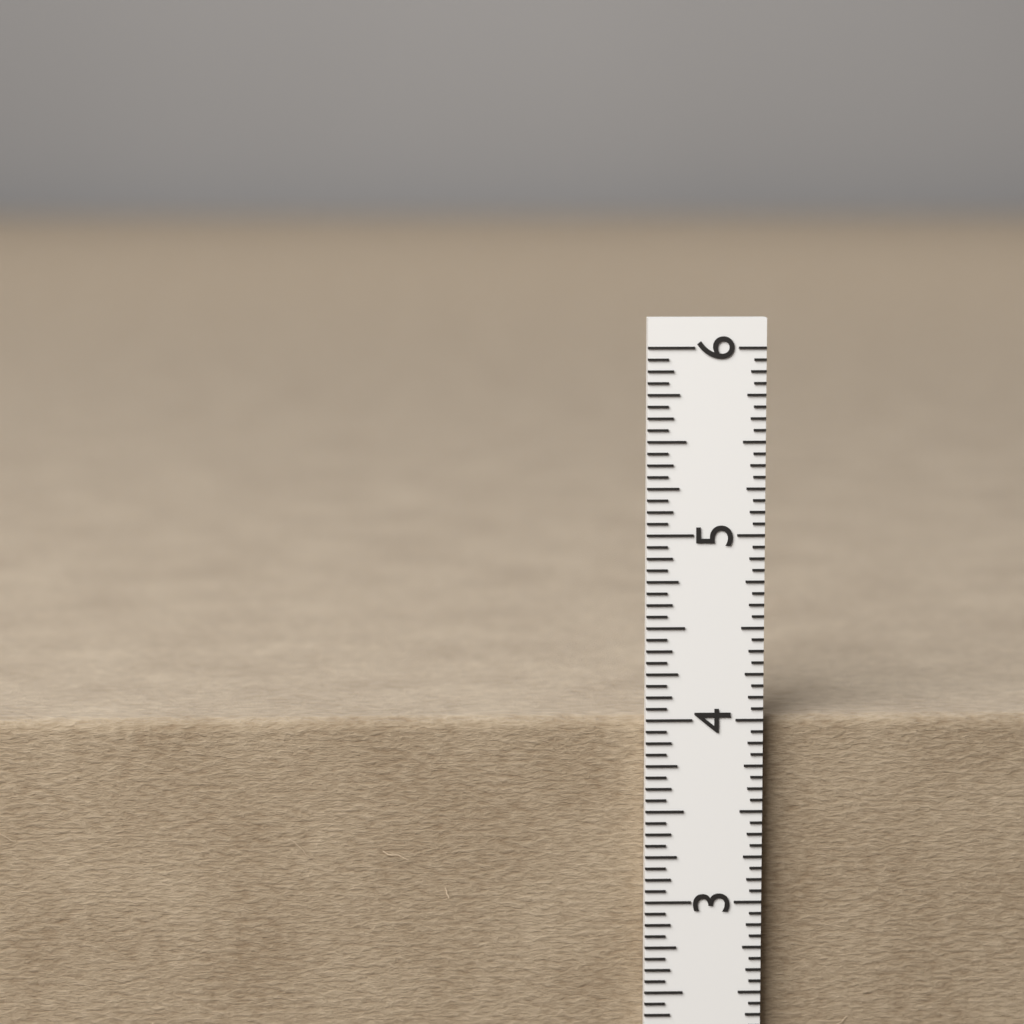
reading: 4.0000 in
